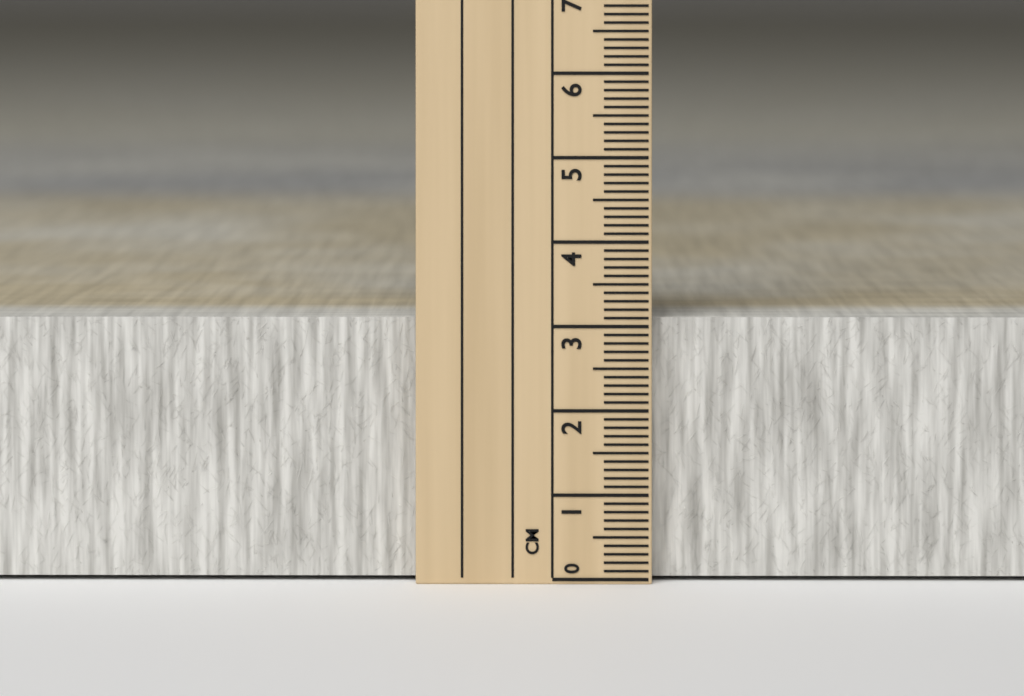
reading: 3.1 cm
